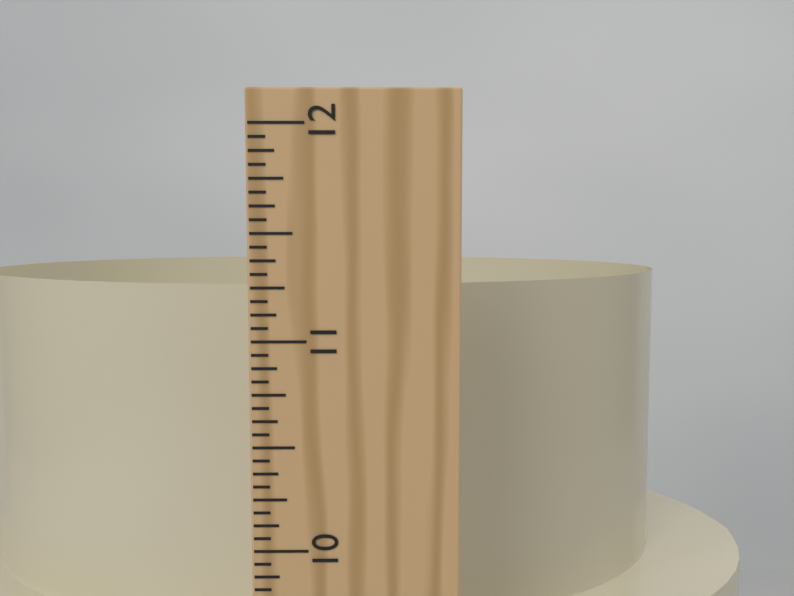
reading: 11.1875 in
